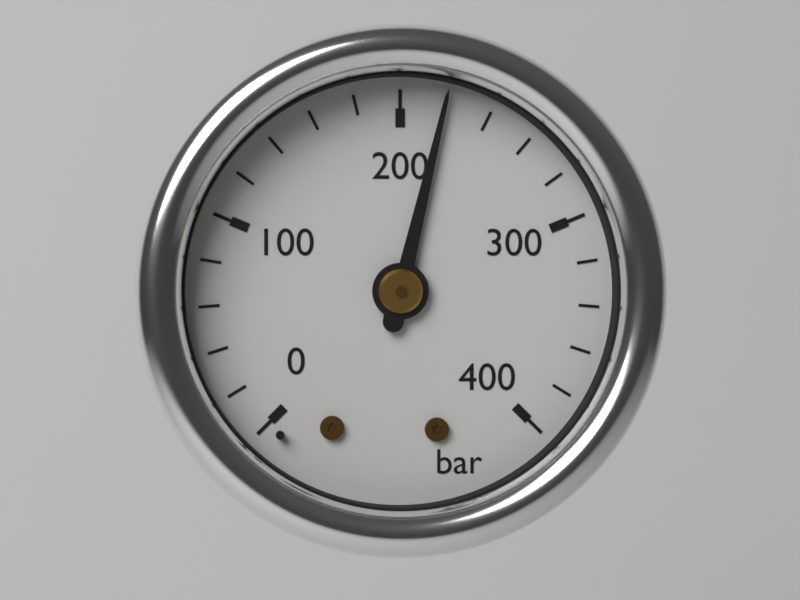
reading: 220 bar
